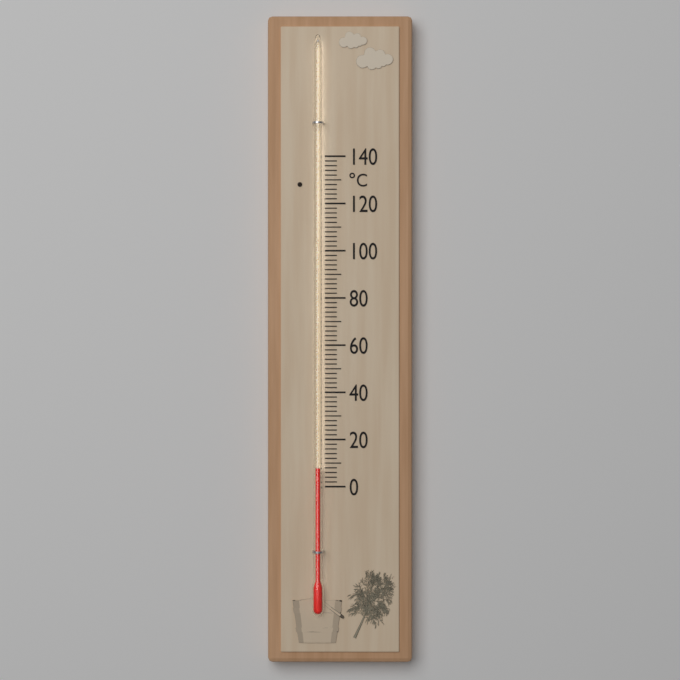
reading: 8 °C
